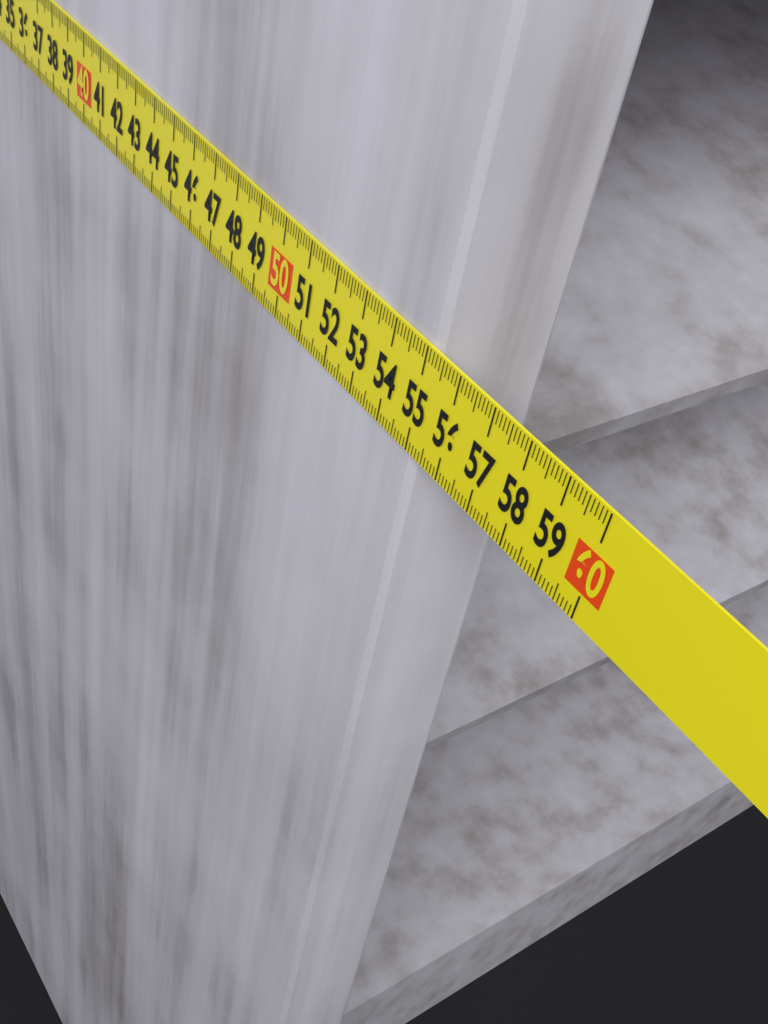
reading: 55.2 cm
